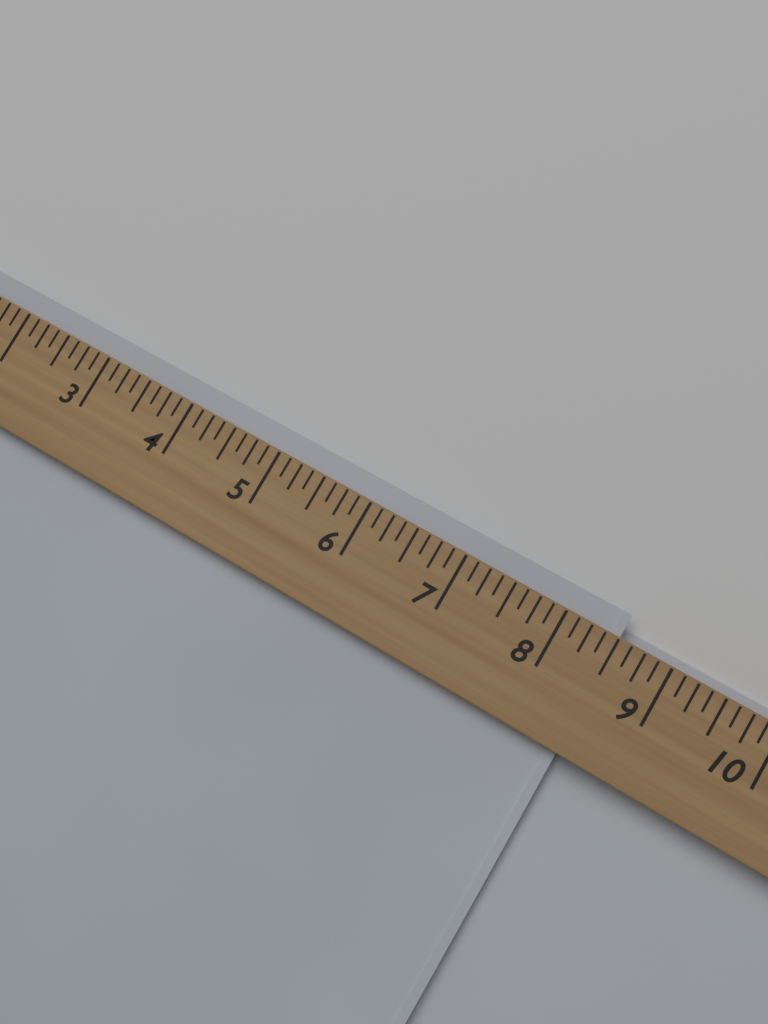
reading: 8.500 (no unit)
